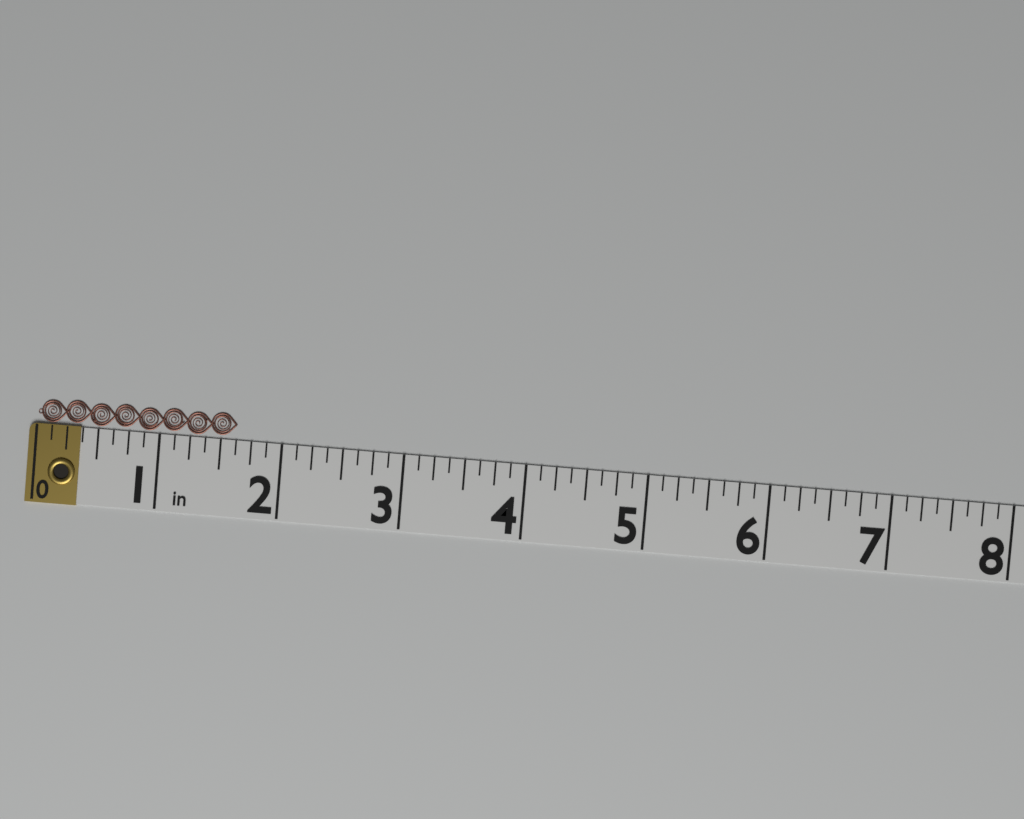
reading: 1.625 in
